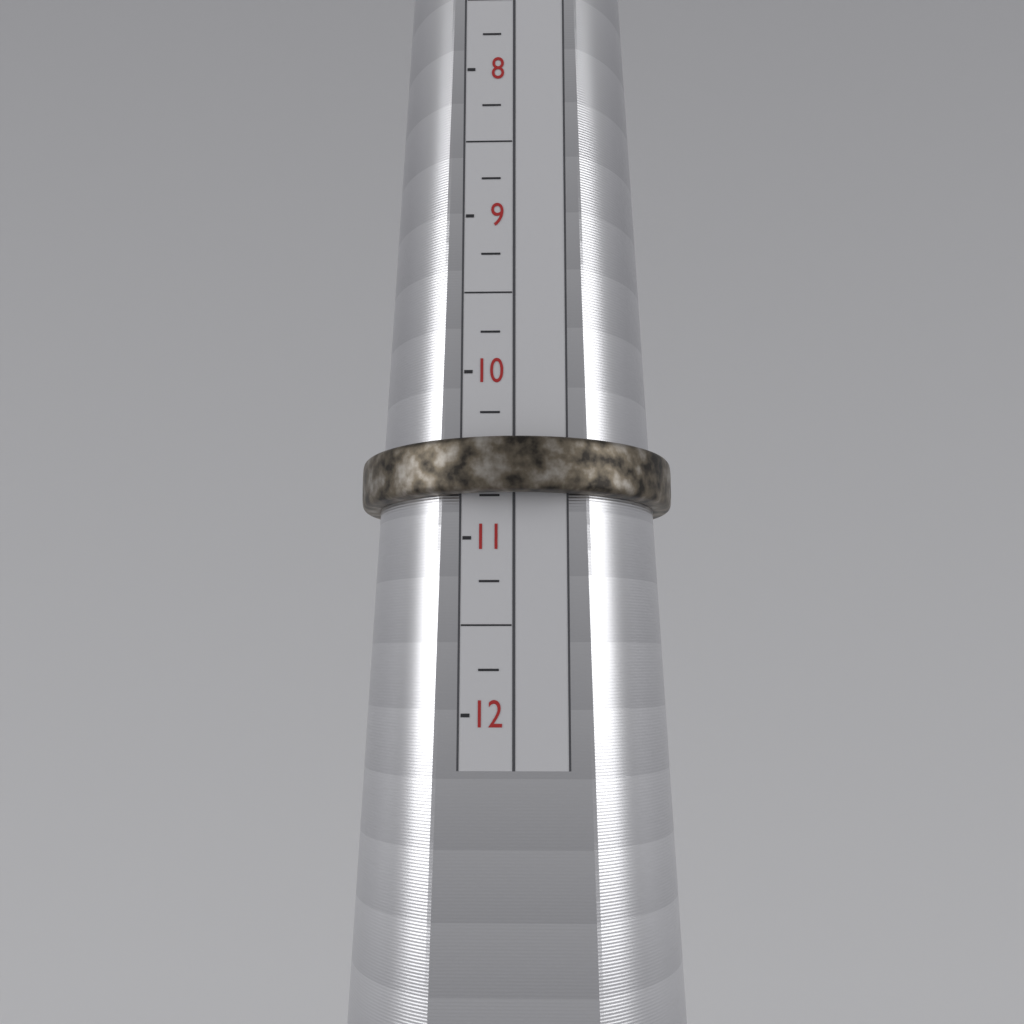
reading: 10.75 (no unit)
